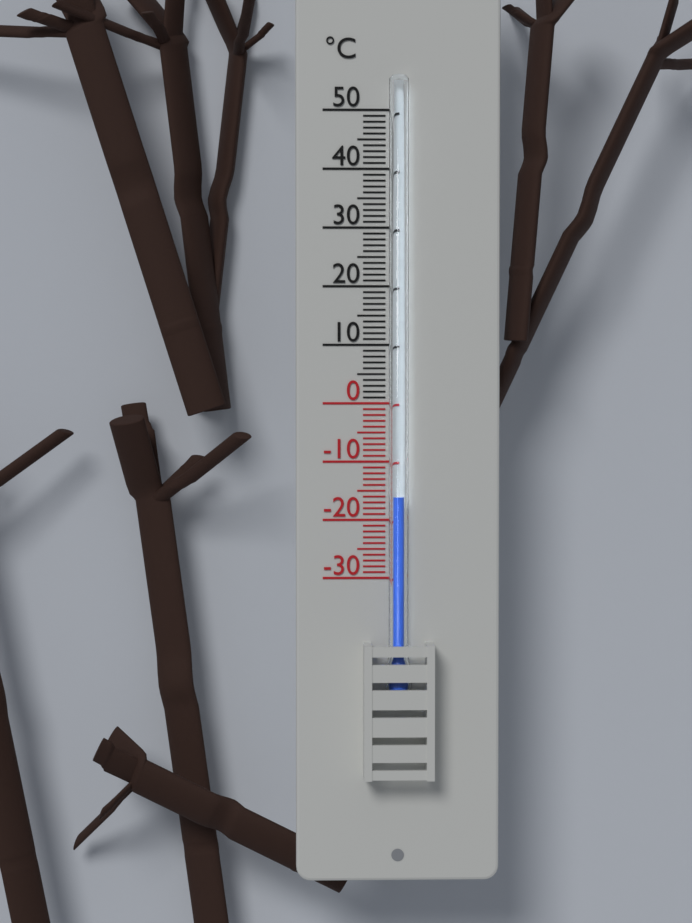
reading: -16 °C
